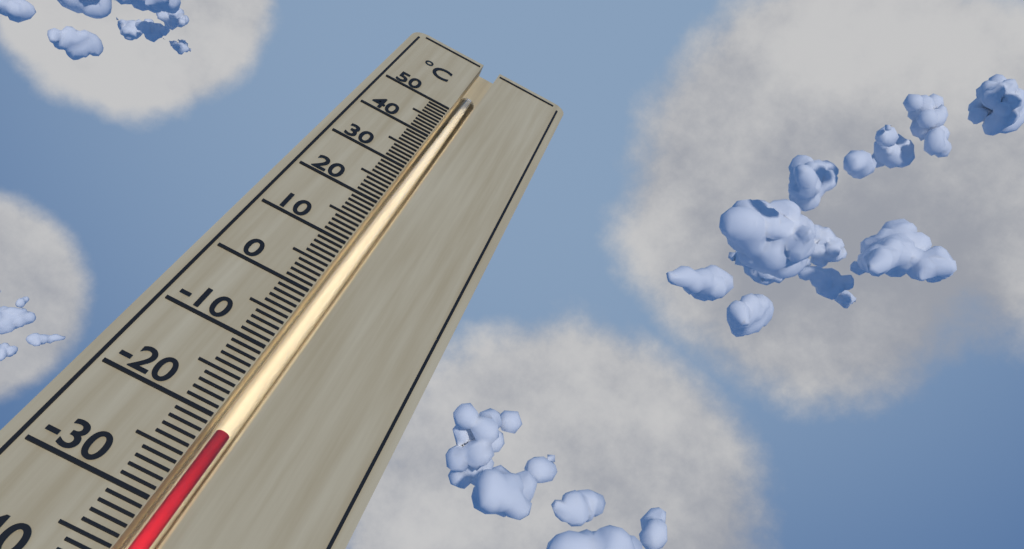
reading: -21 °C
